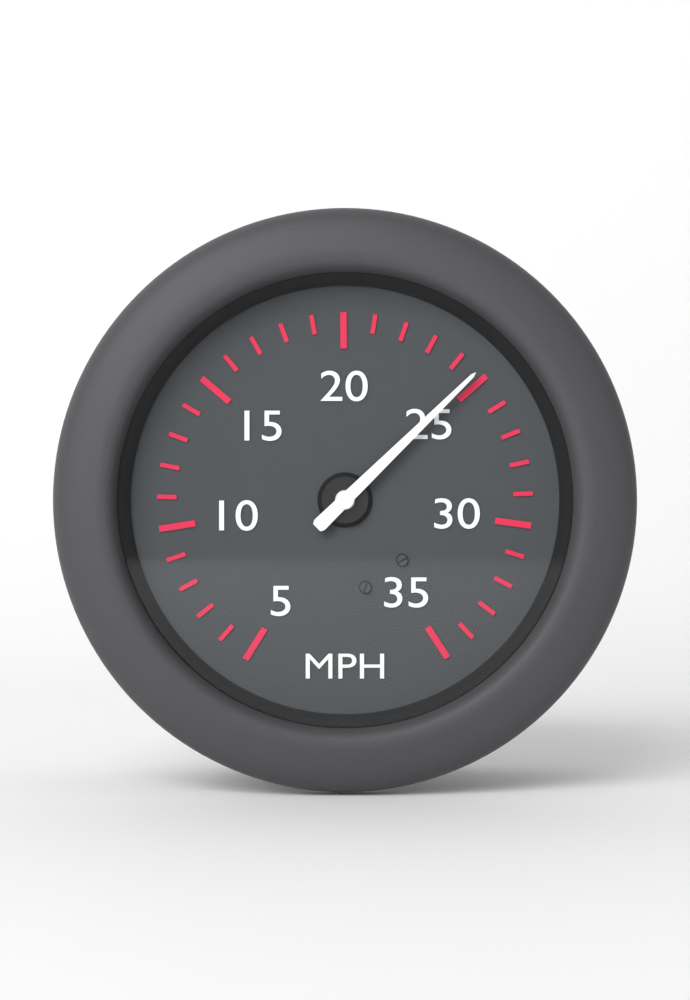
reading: 24.7 MPH
